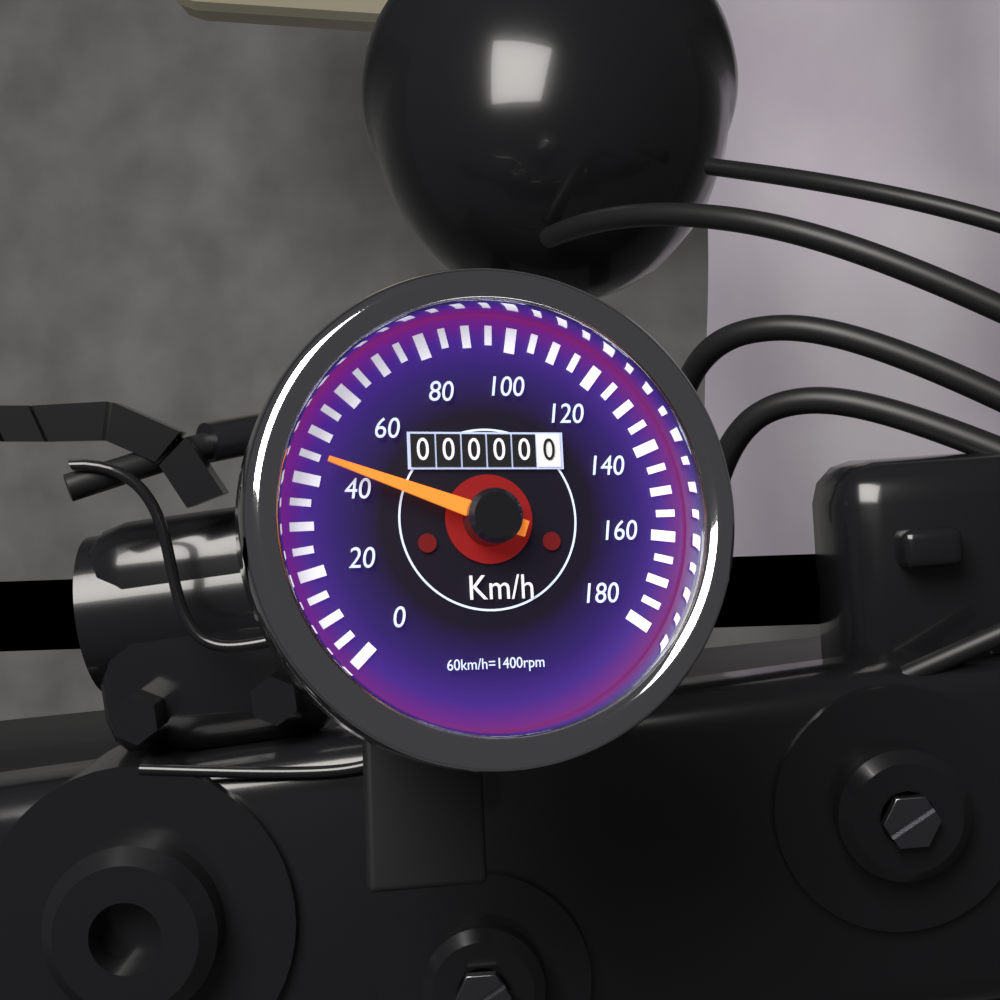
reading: 45 km/h
